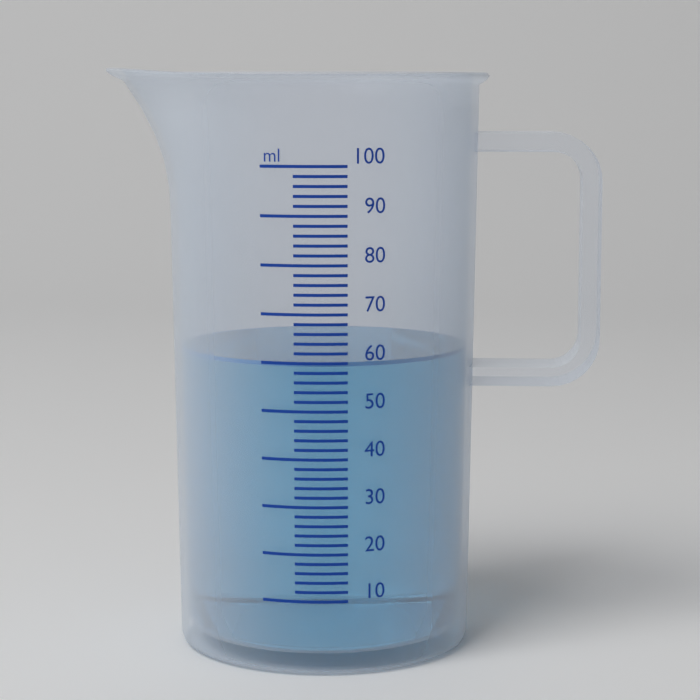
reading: 60 ml
